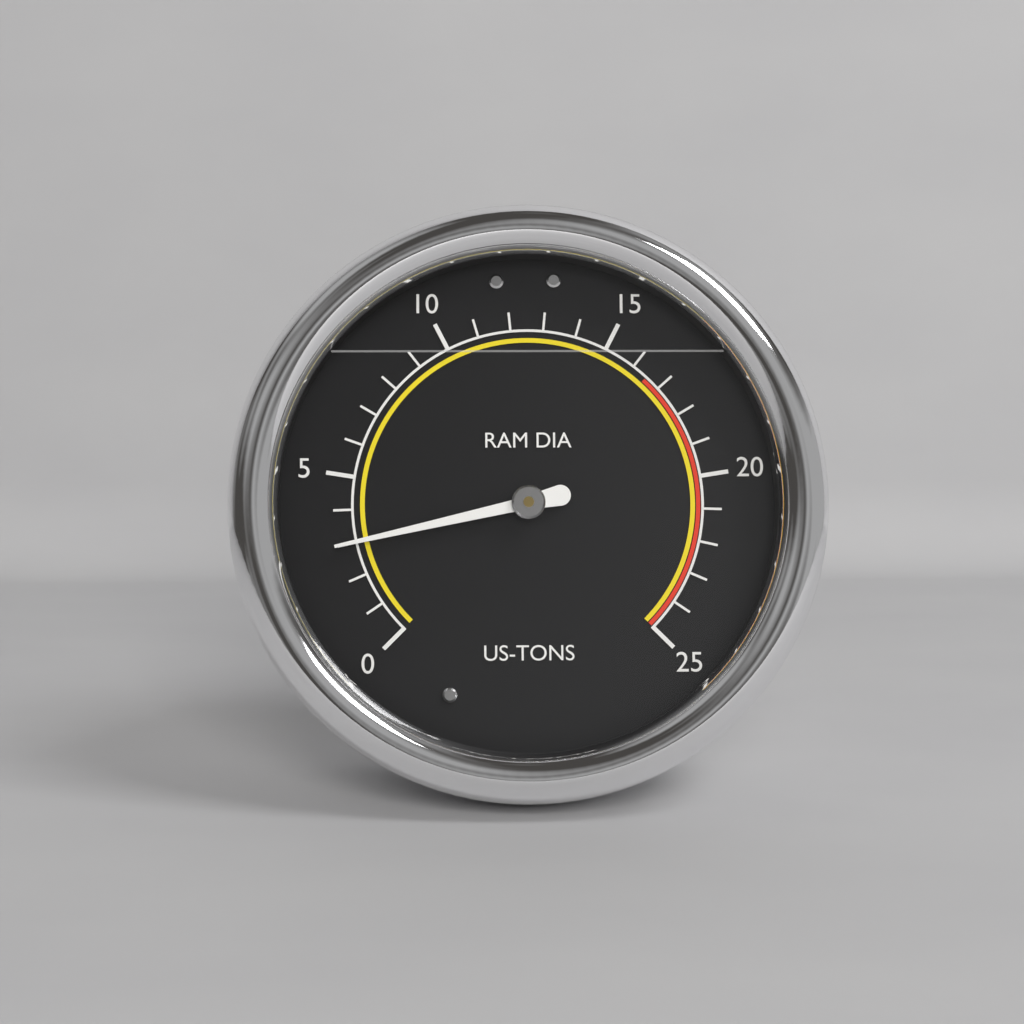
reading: 3 US-TONS
